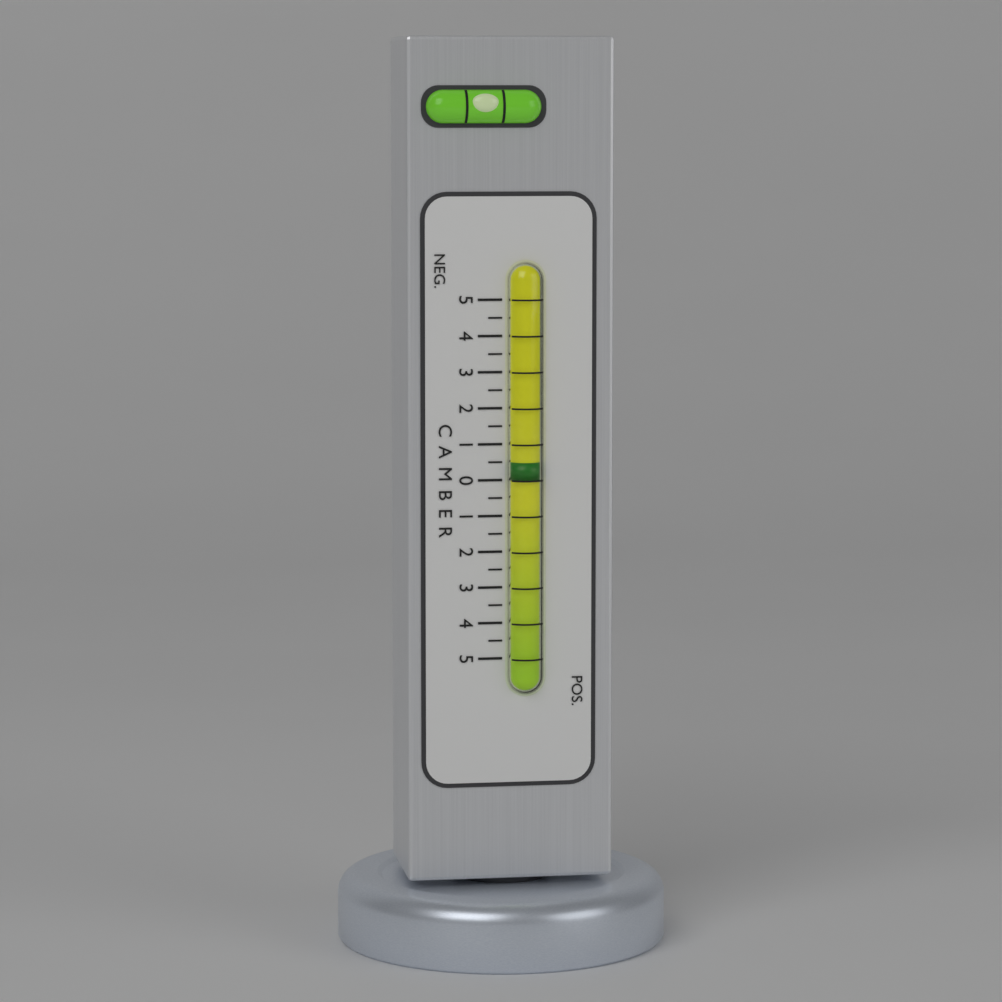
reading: 0.5 (no unit)
